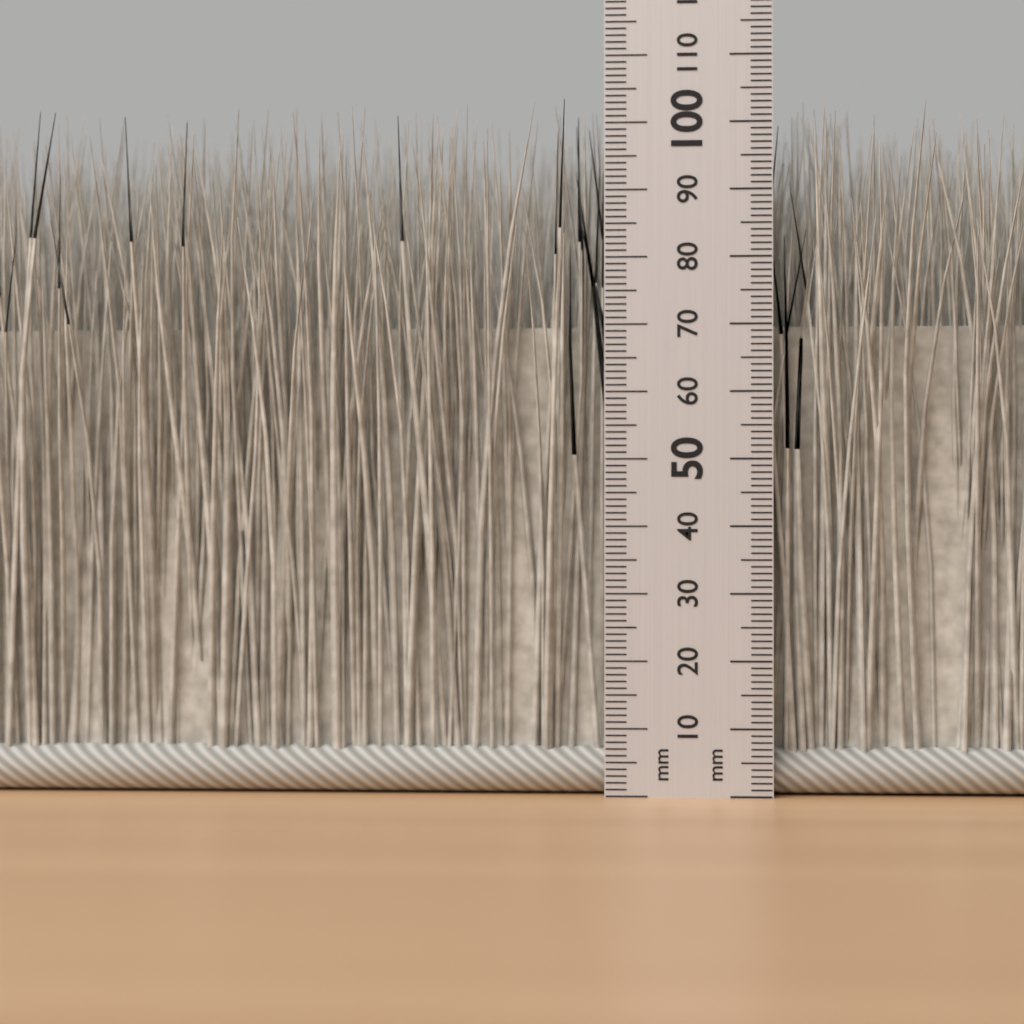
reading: 103 mm
